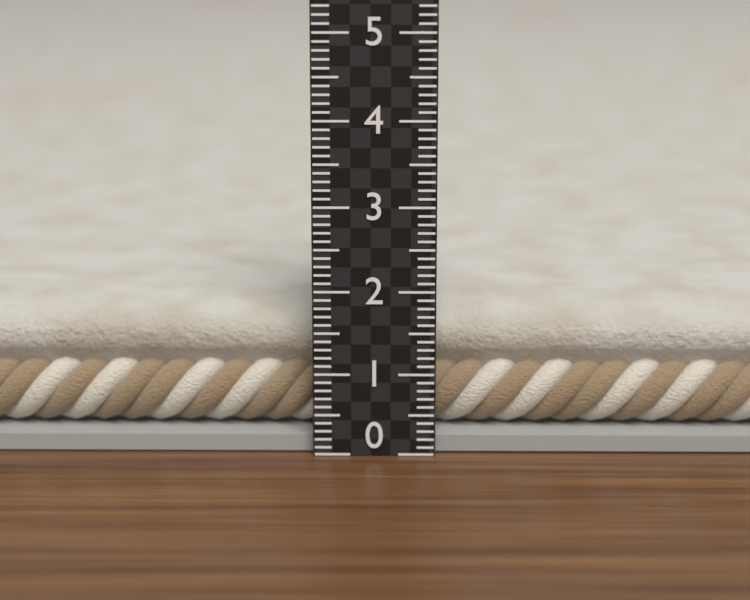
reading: 1.7 (no unit)
